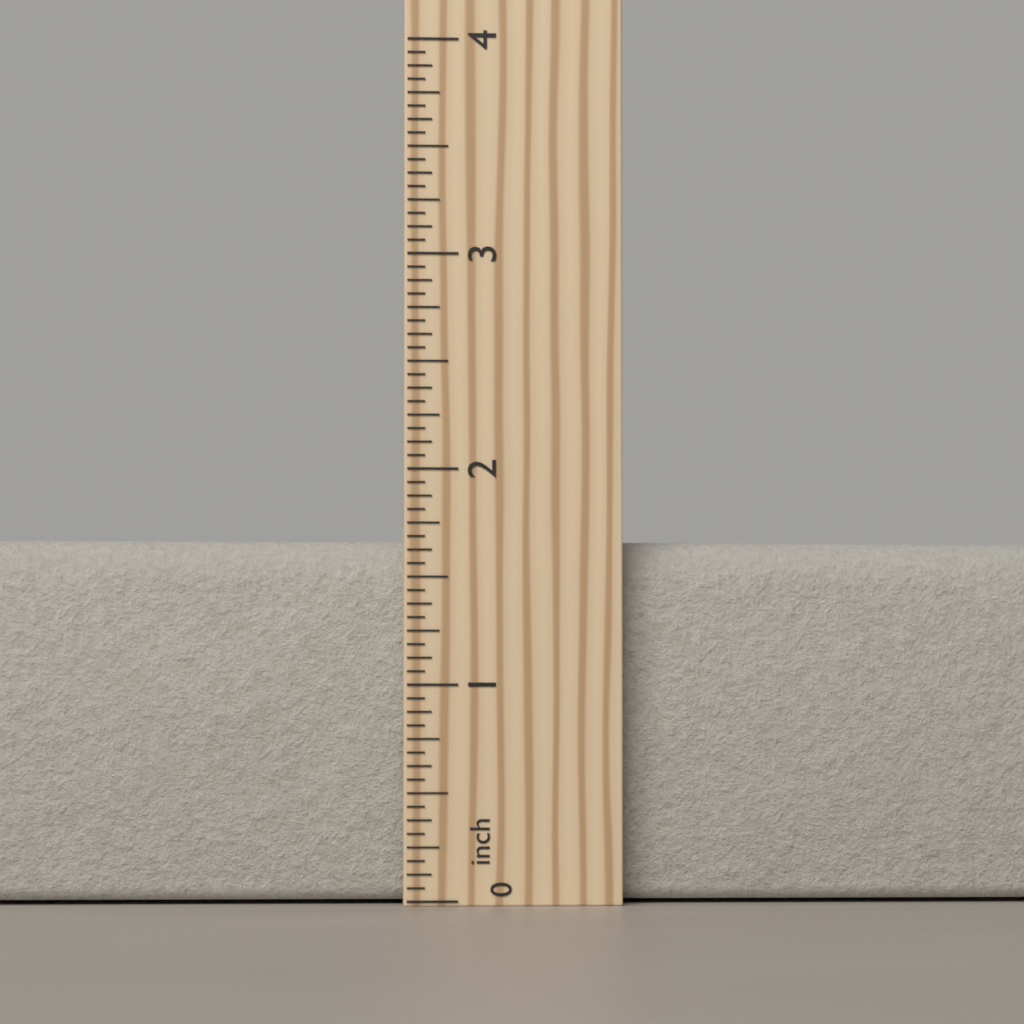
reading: 1.6875 inch
